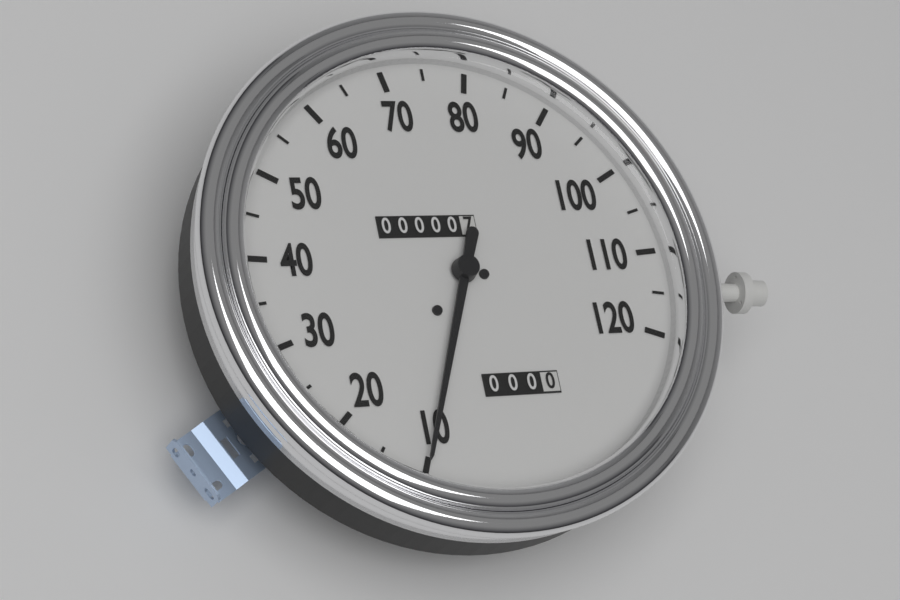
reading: 10 (no unit)
